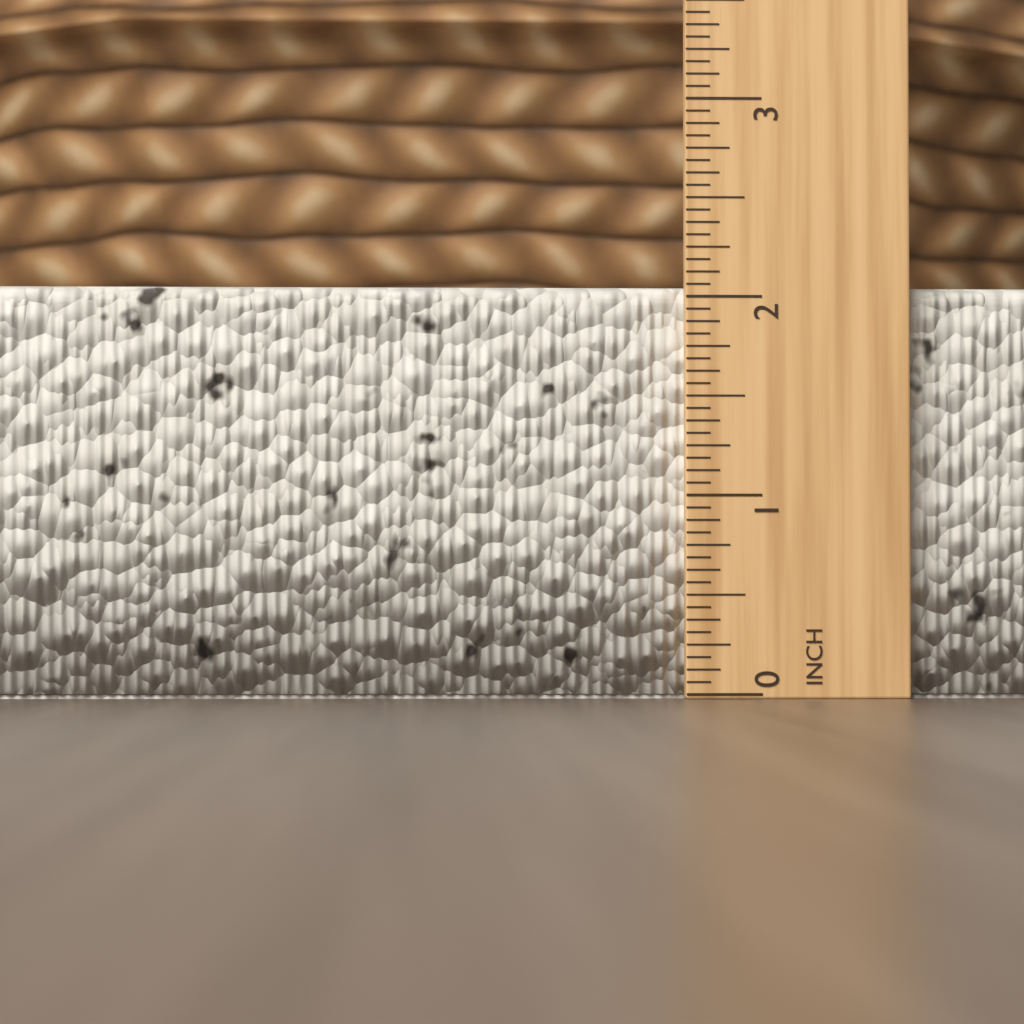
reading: 2.0625 in
